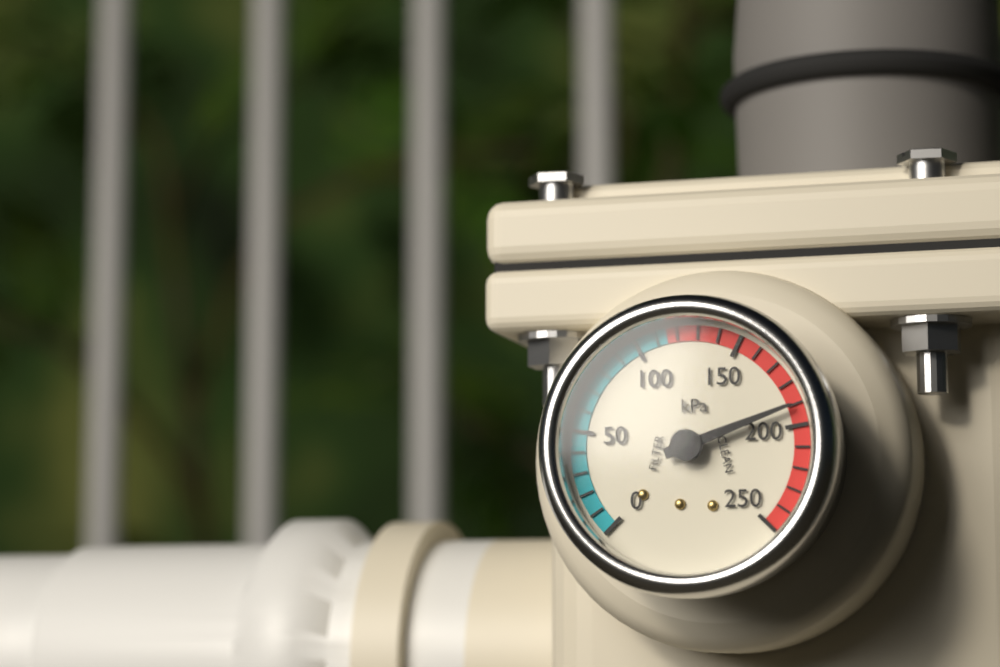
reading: 190 kPa
